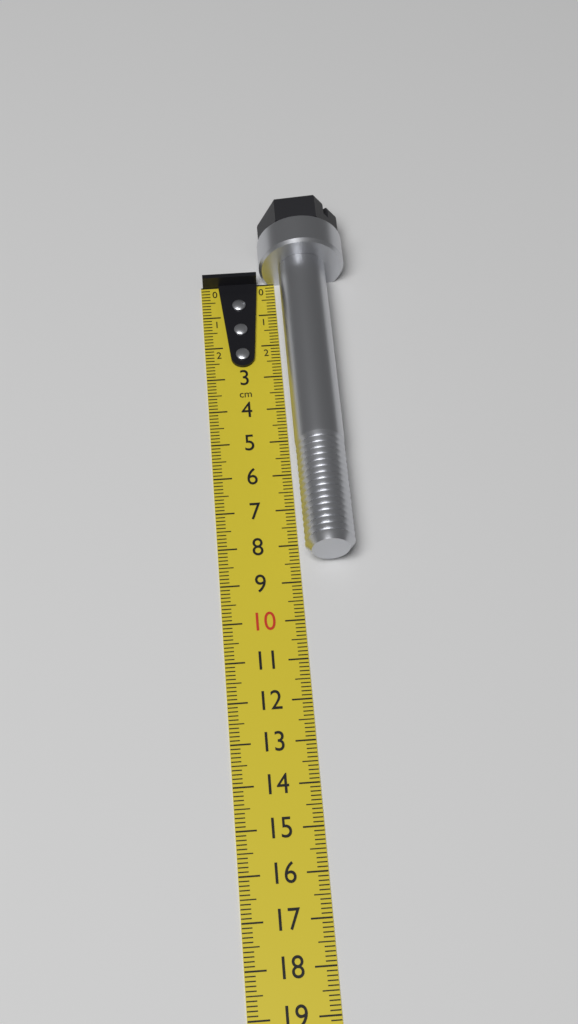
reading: 8.5 cm
